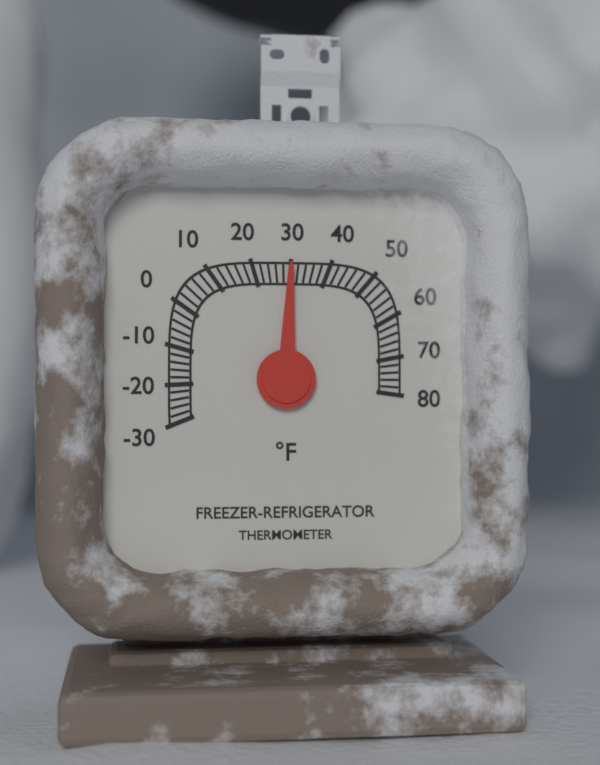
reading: 30 °F
